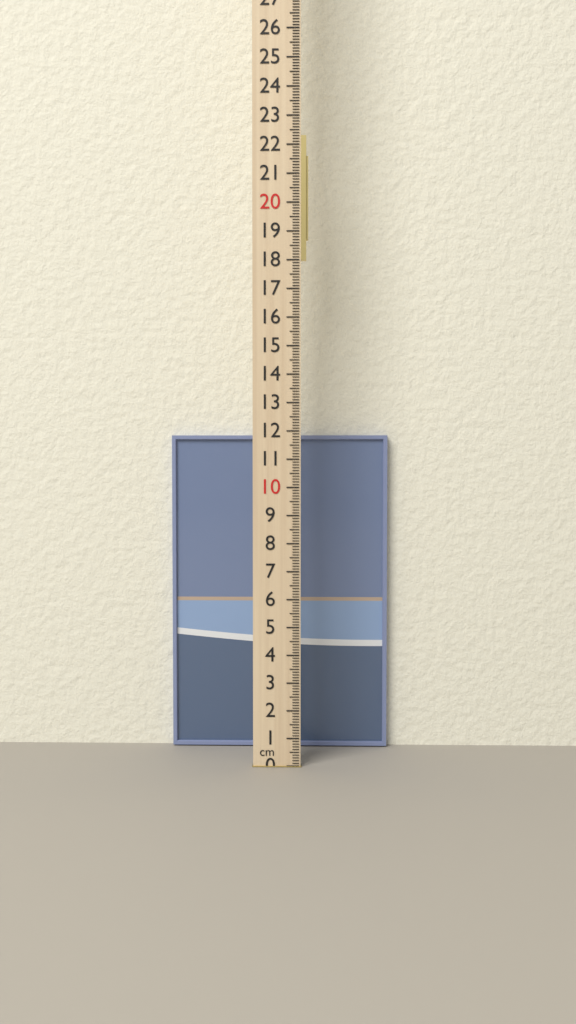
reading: 11.9 cm
